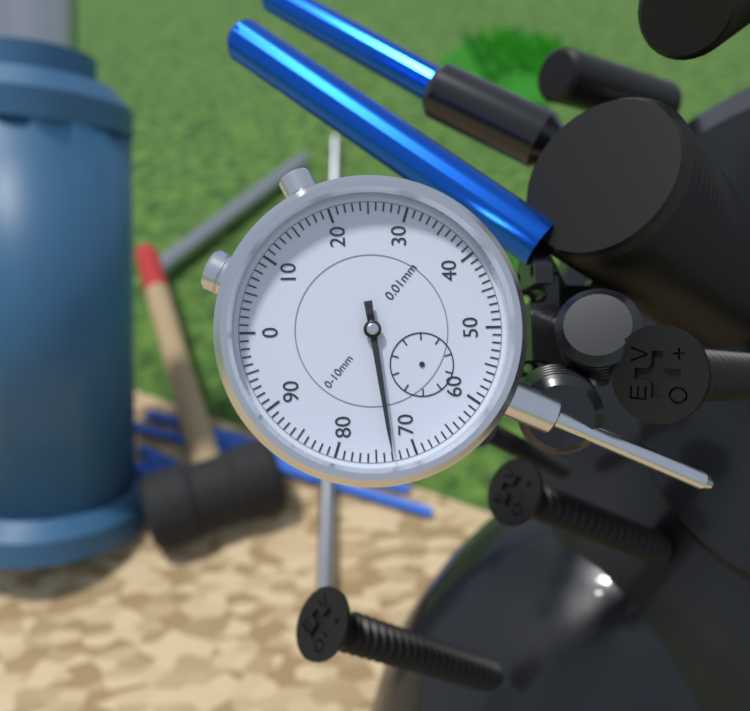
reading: 0.73 mm
